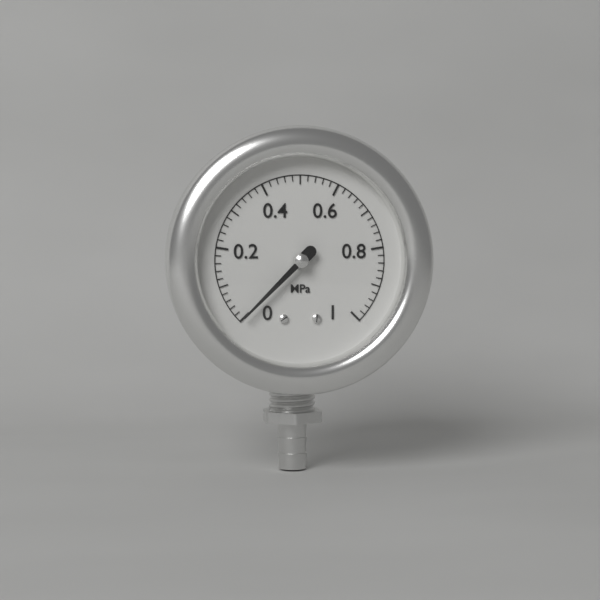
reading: 0.00 MPa
